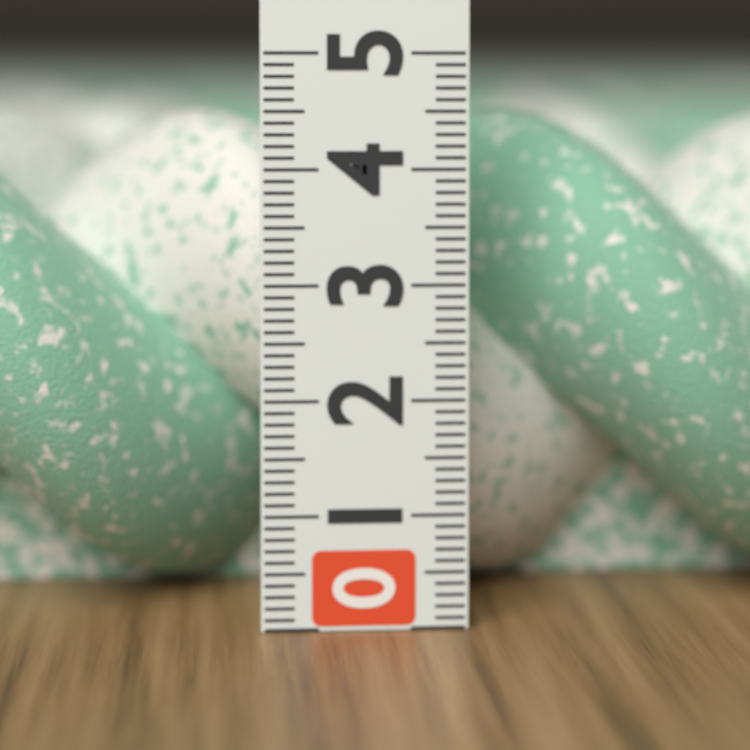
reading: 4.5 (no unit)
